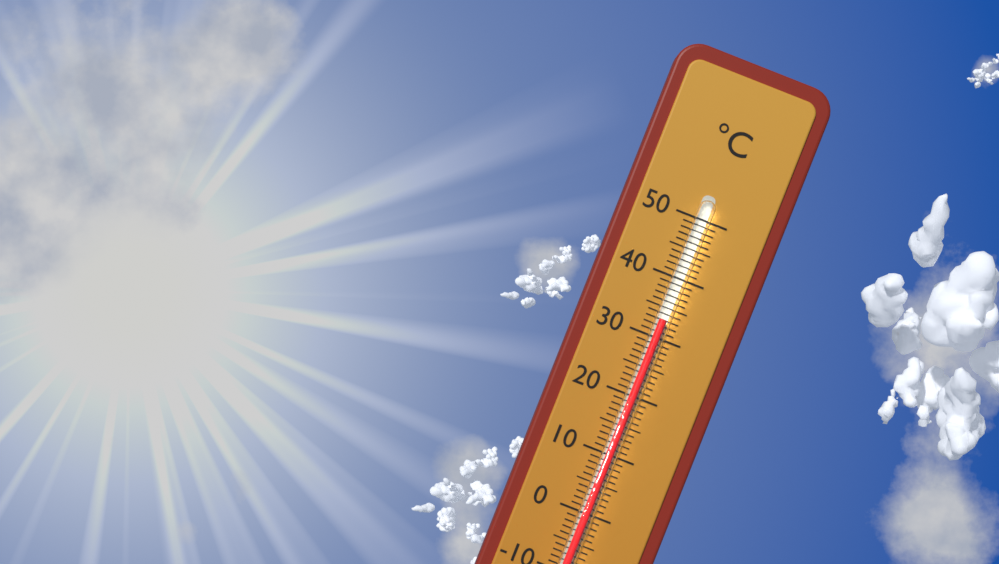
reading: 33 °C
